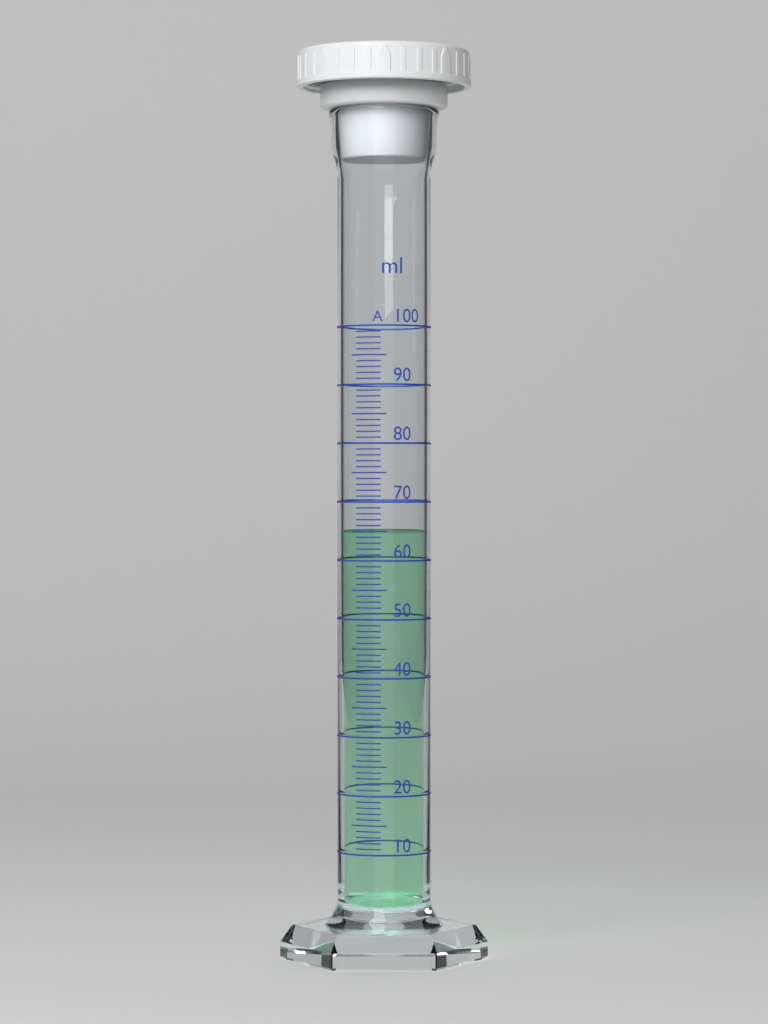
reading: 65 ml
